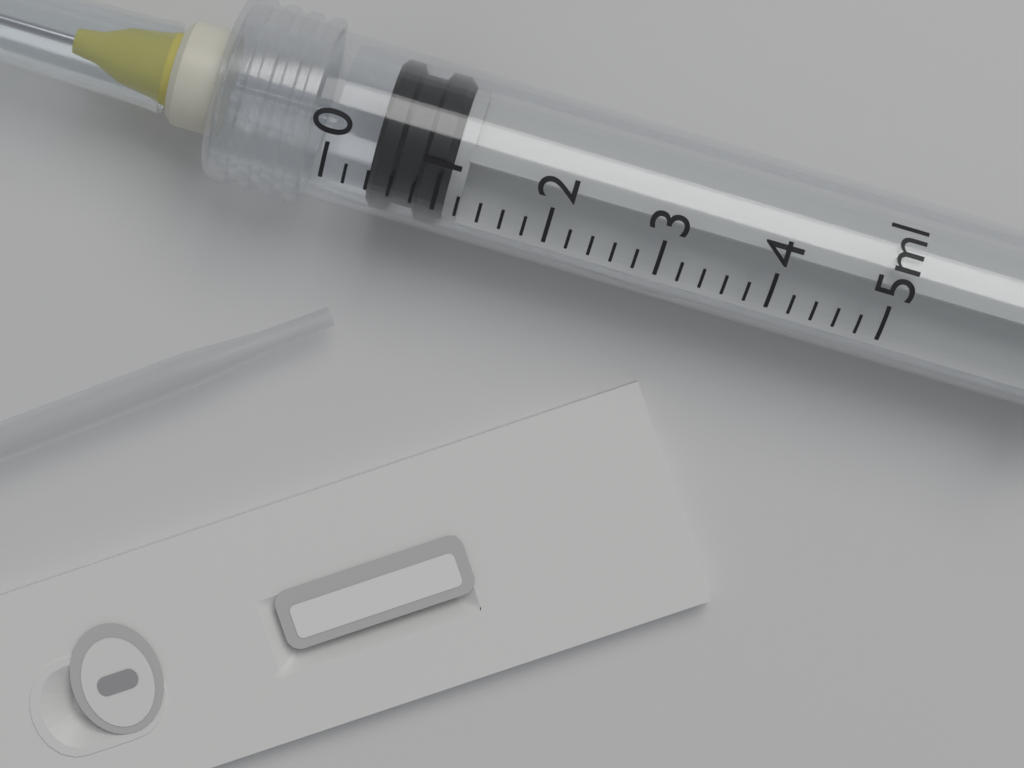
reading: 0.4 ml
